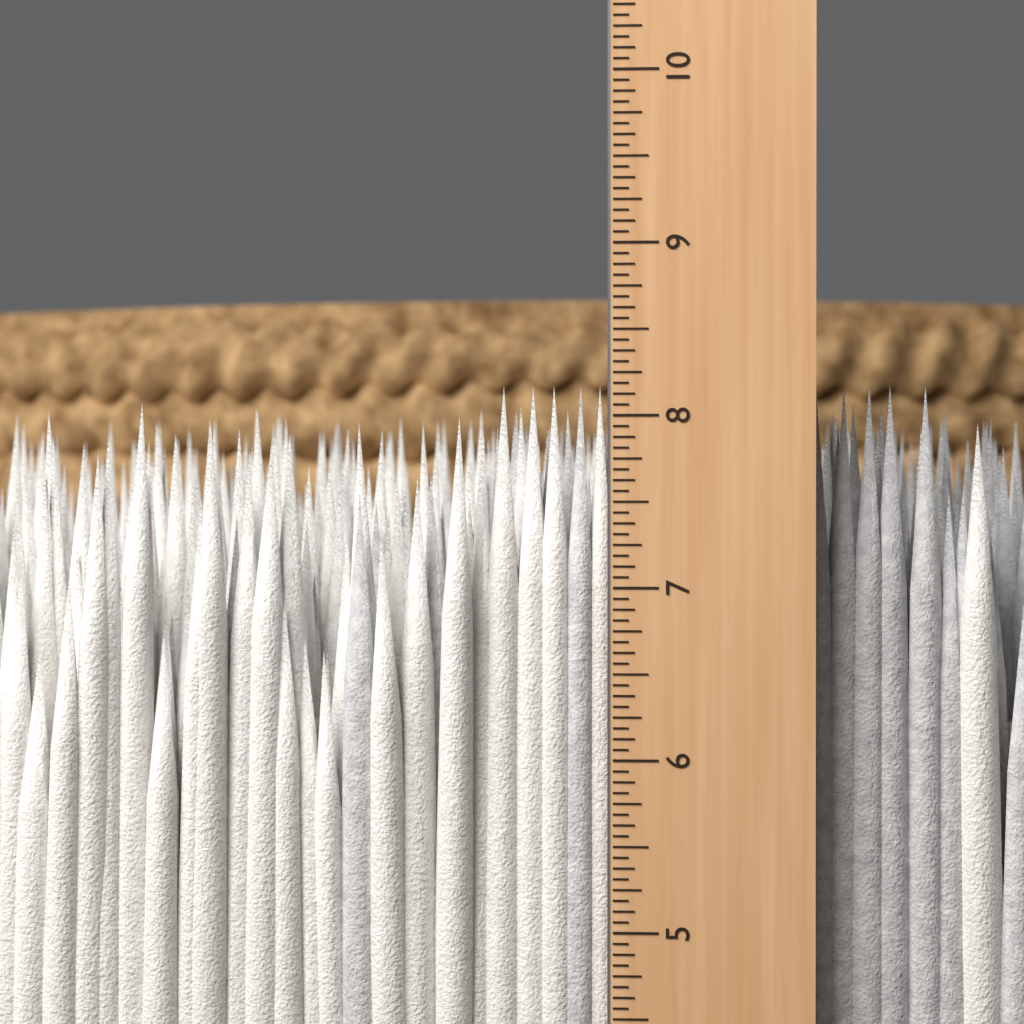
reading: 8.1875 in
